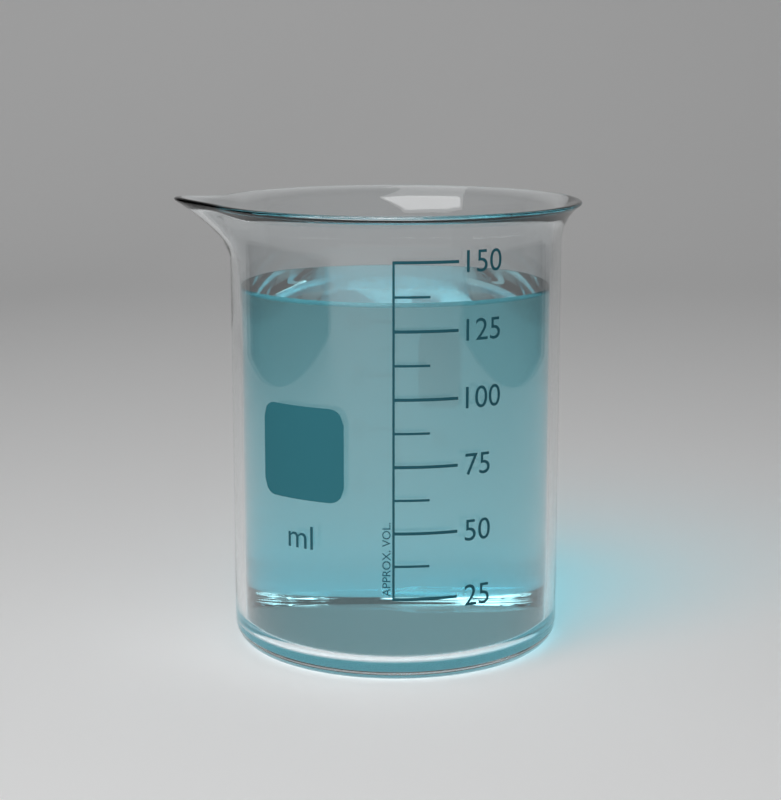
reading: 135.0 ml
